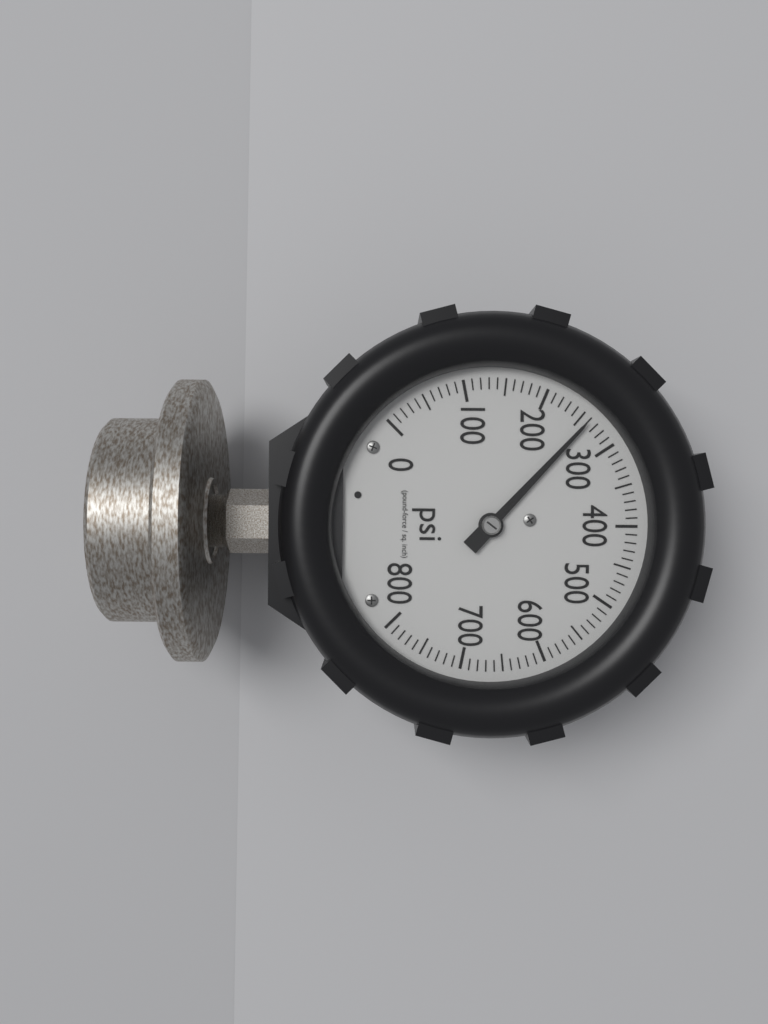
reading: 260 psi
